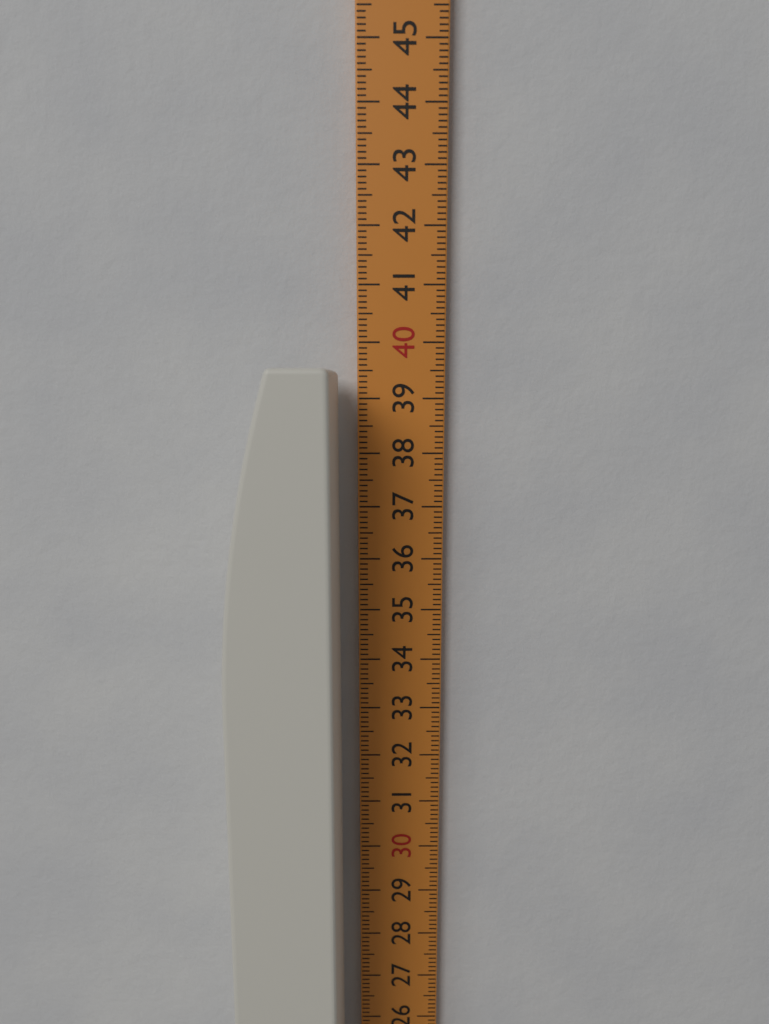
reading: 39.5 cm
